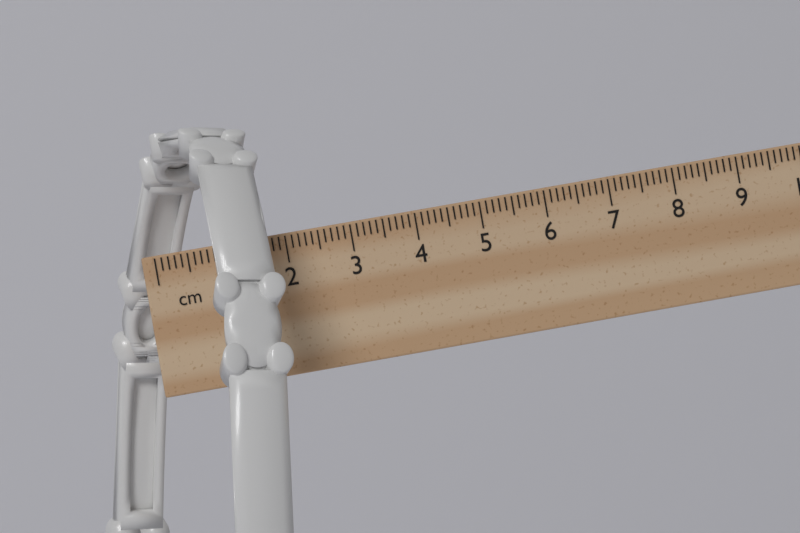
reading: 1.9 cm
